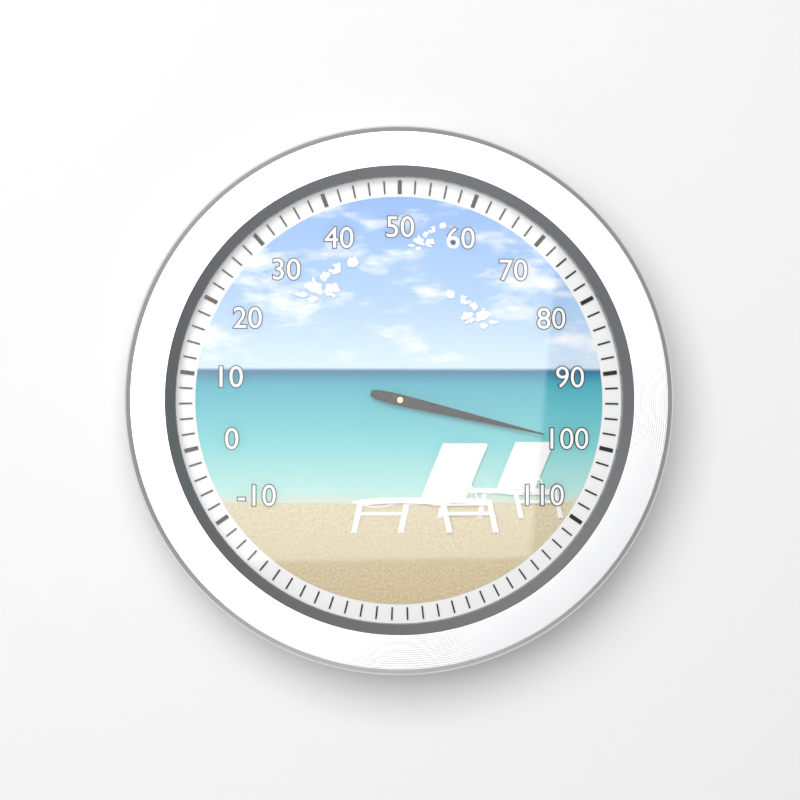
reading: 100 (no unit)
